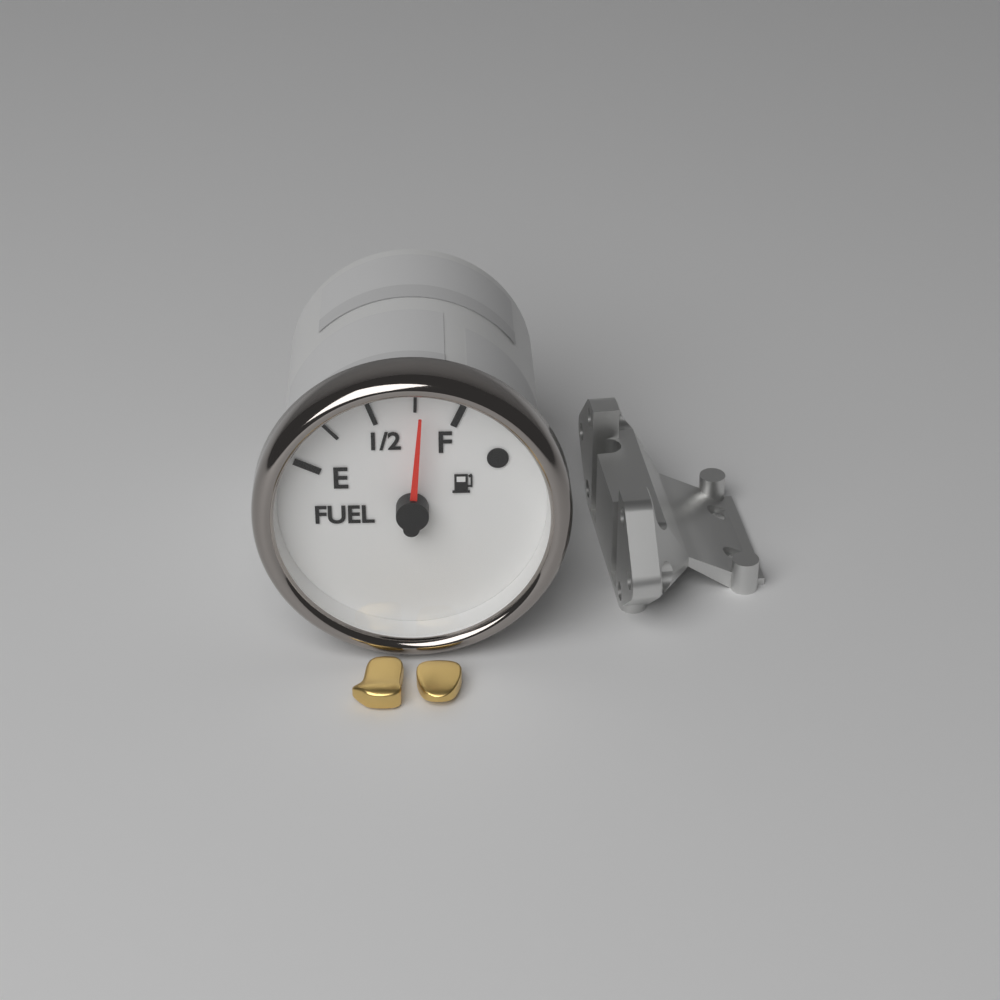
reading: 0.78 (no unit)
